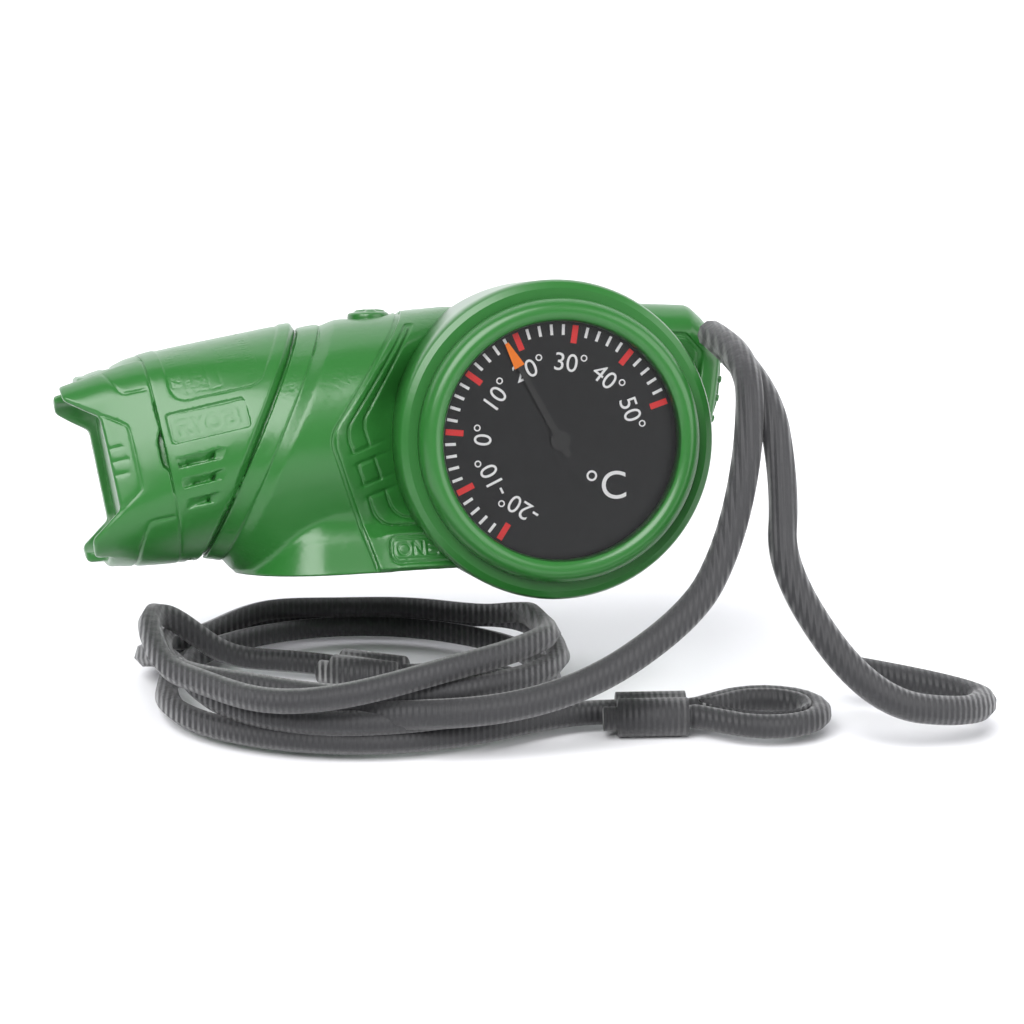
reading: 18 °C
